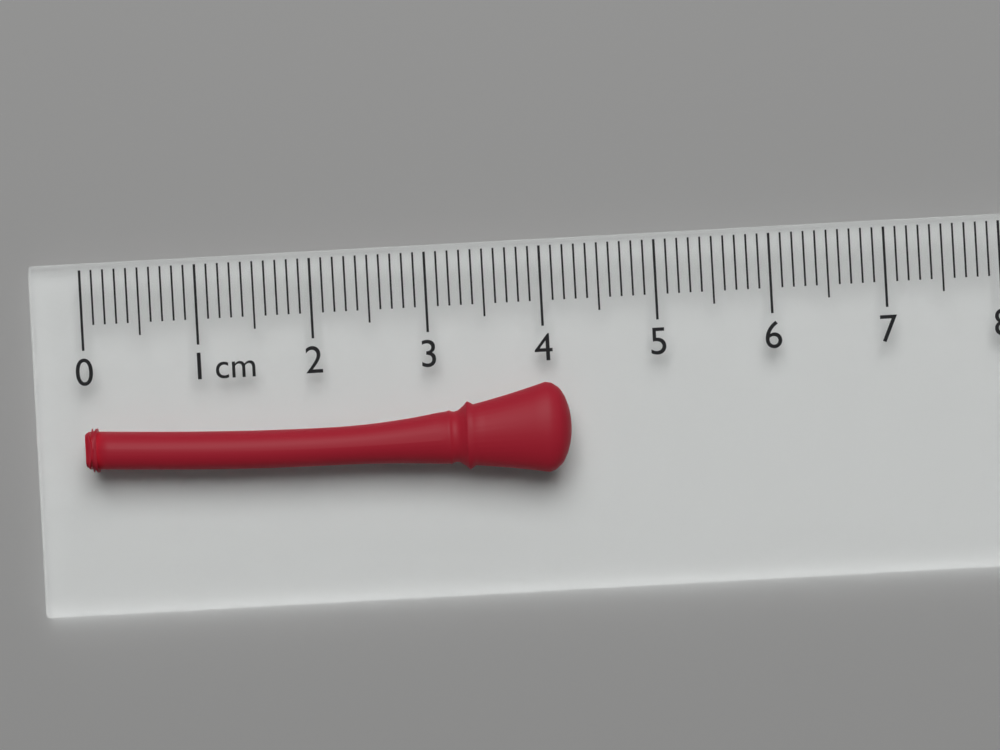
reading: 4.2 cm
